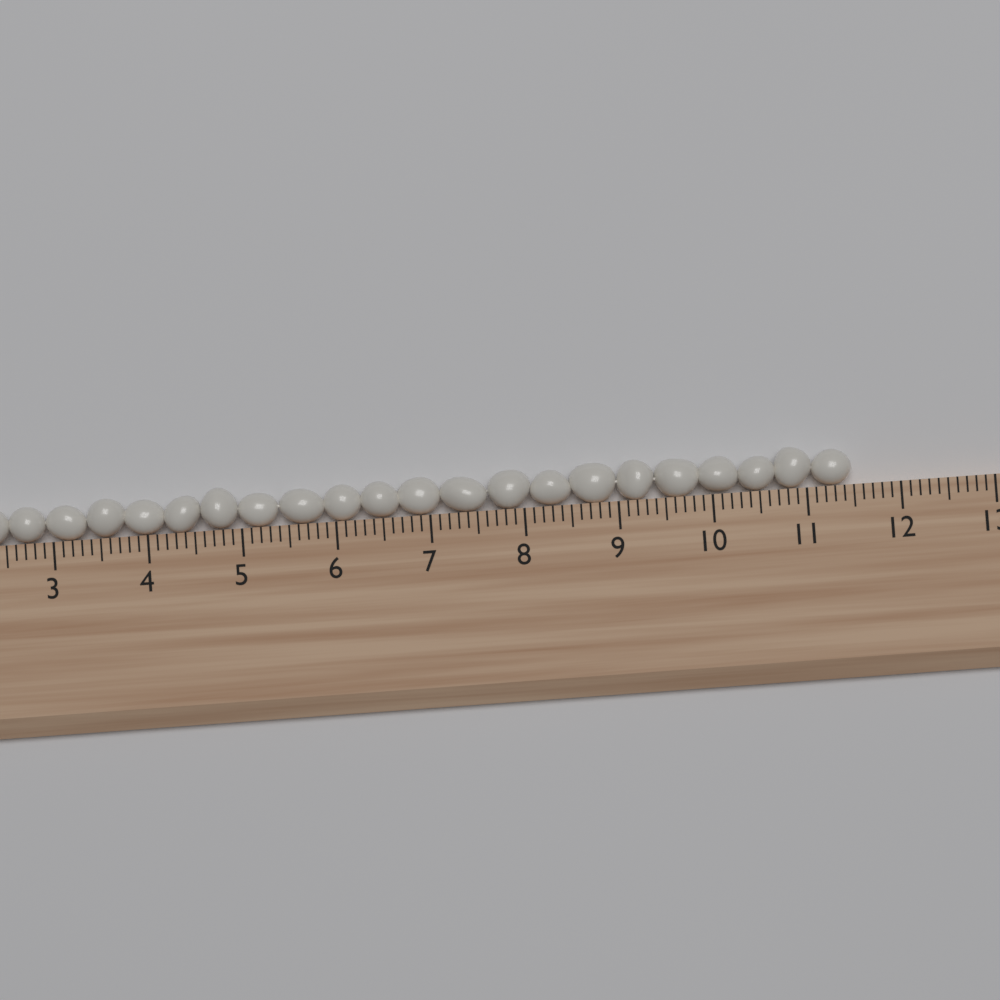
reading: 11.5 (no unit)
